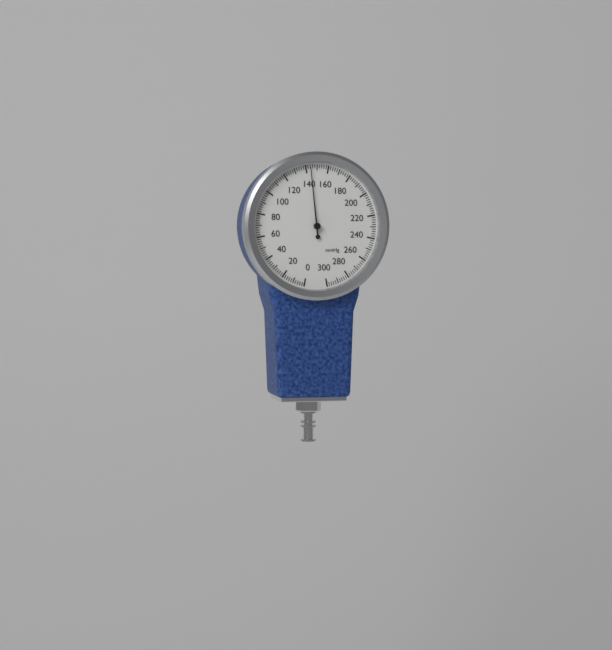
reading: 144 mmHg
